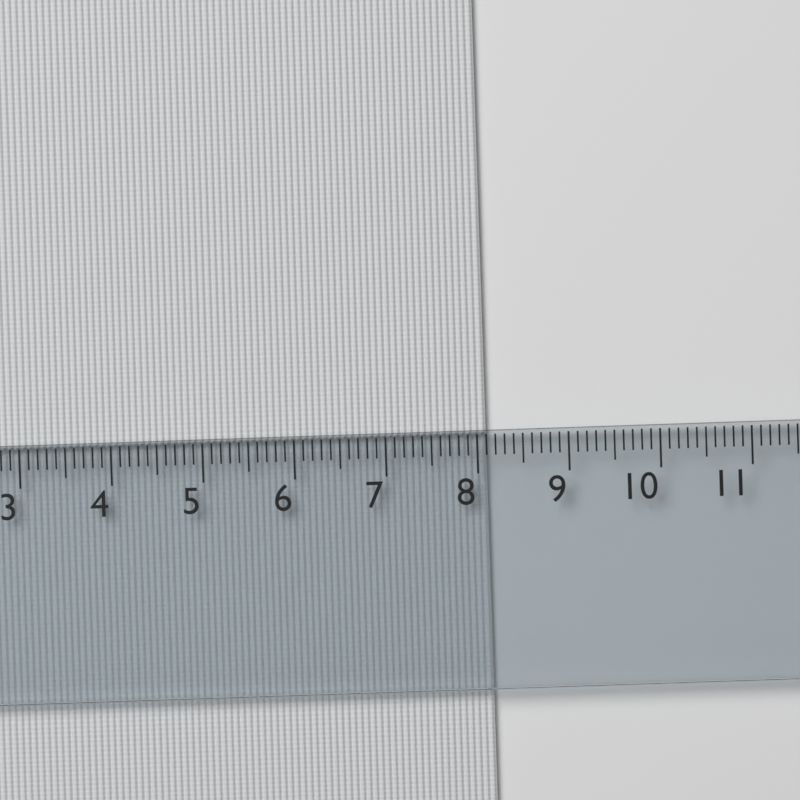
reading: 8.1 cm
